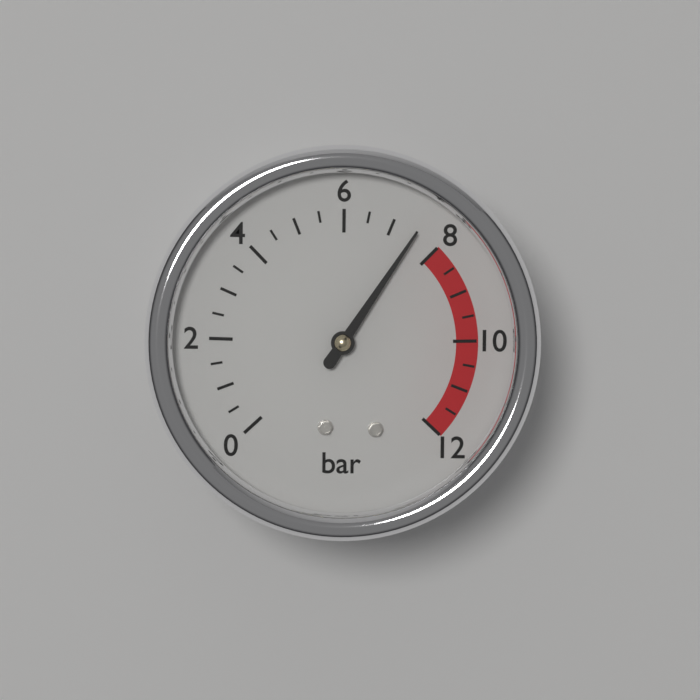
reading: 7.5 bar
